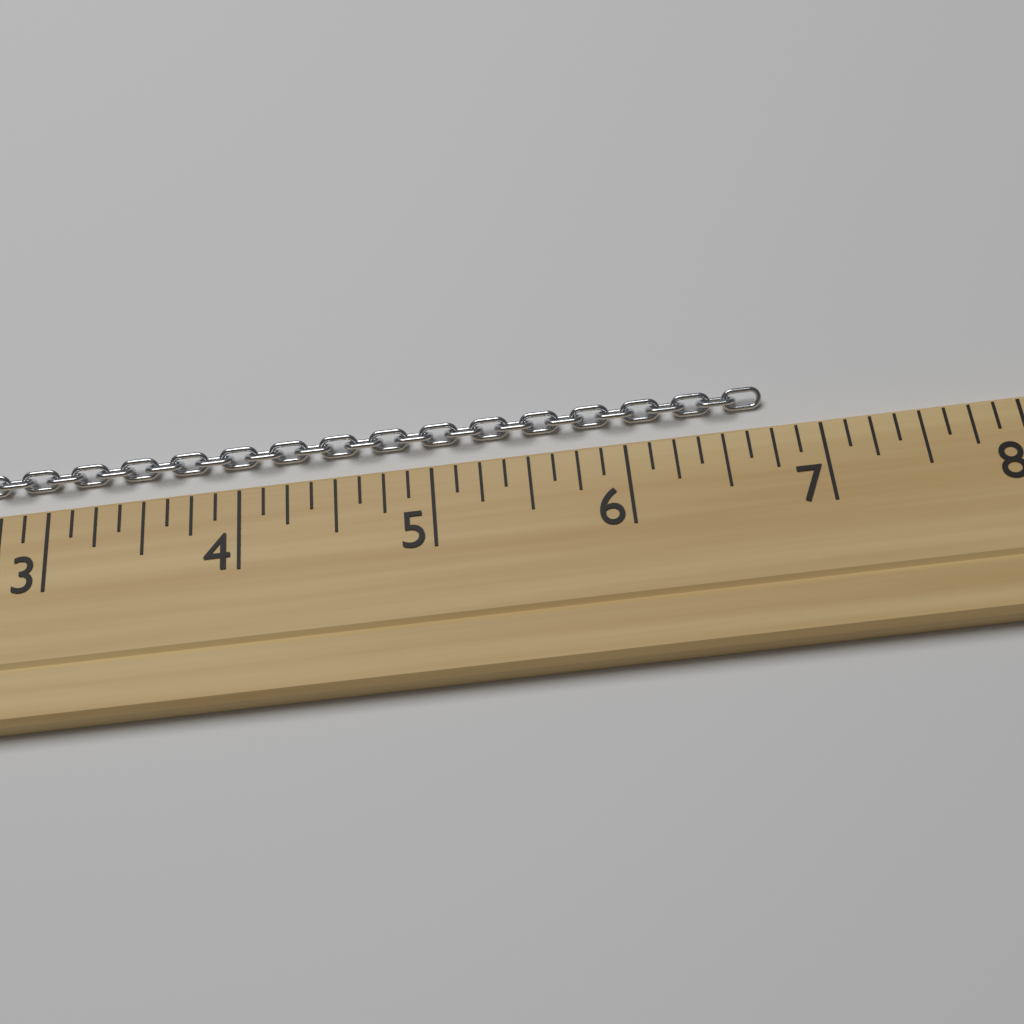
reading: 6.750 (no unit)
